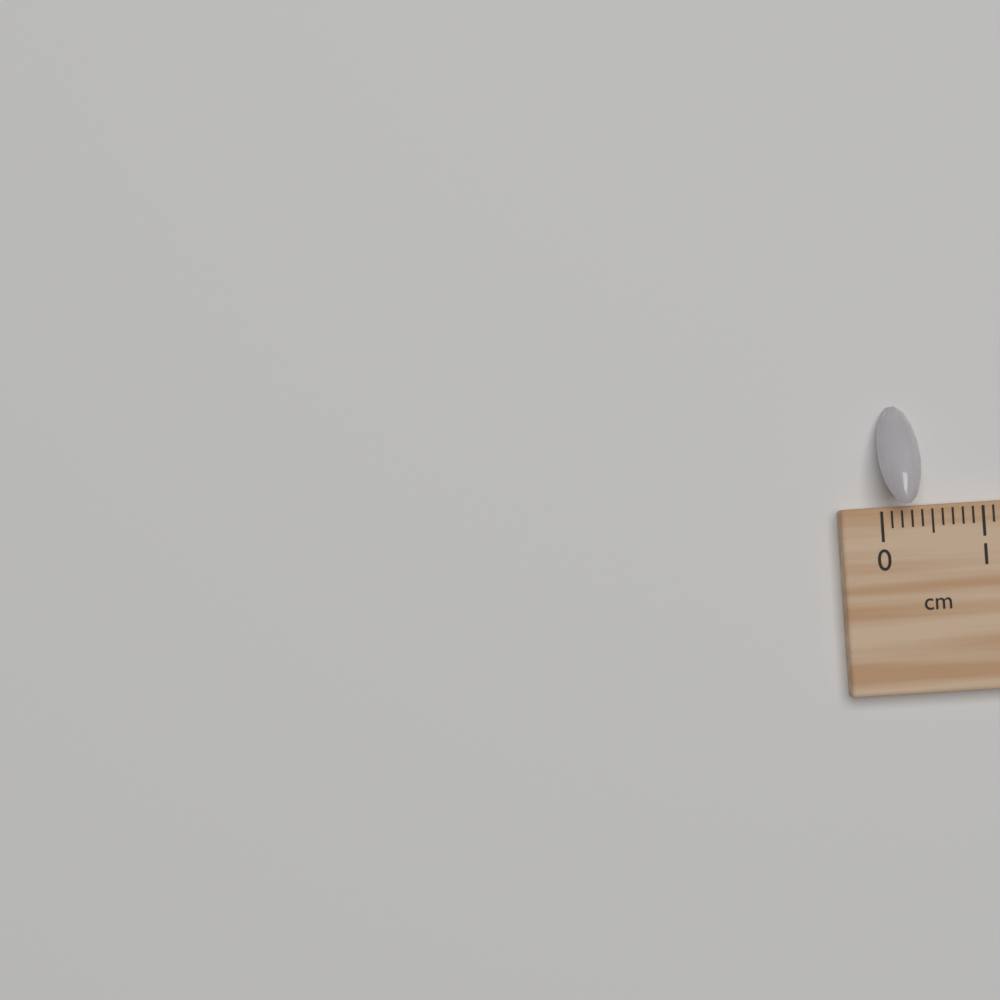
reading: 0.4 cm
